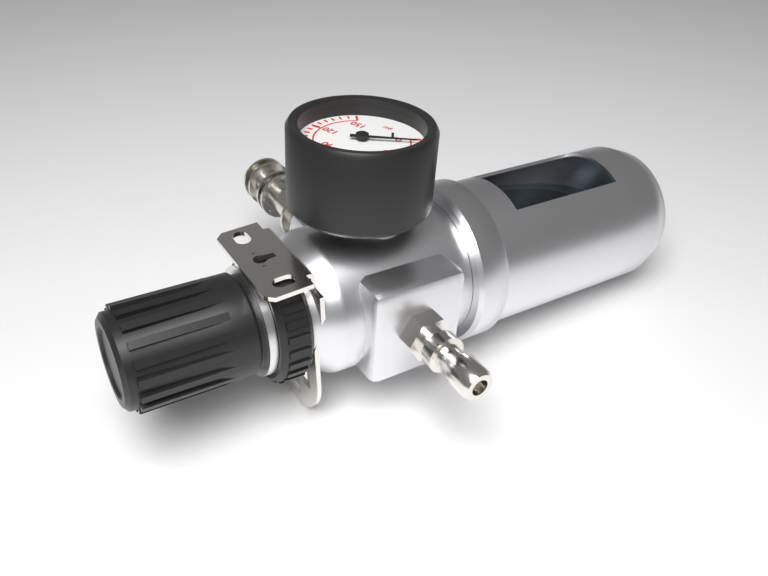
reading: 5 psi
